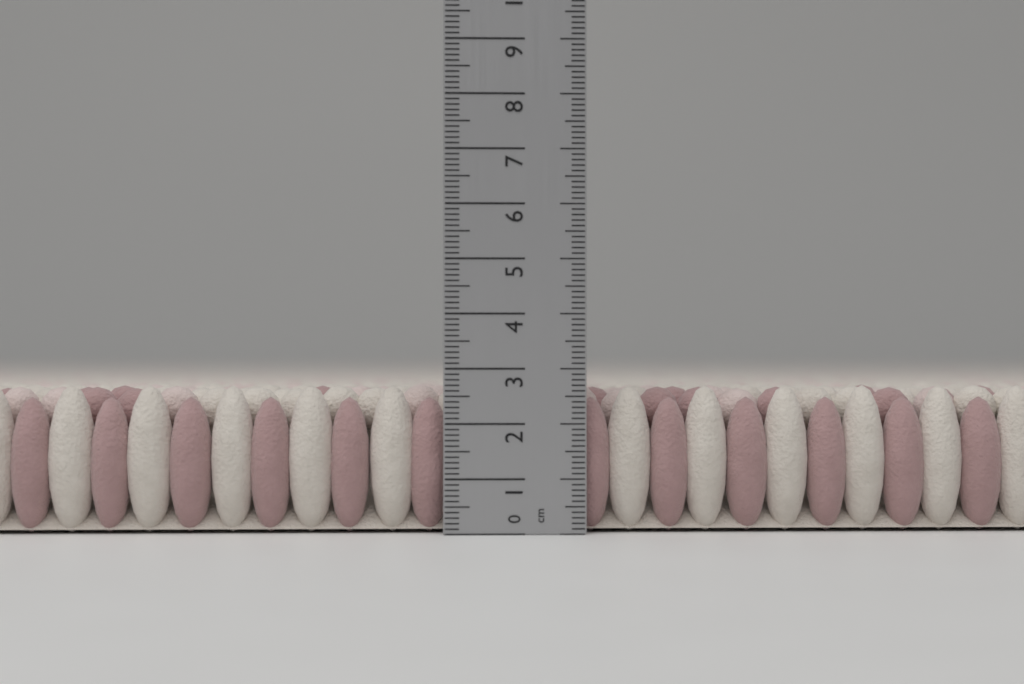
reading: 2.7 cm
